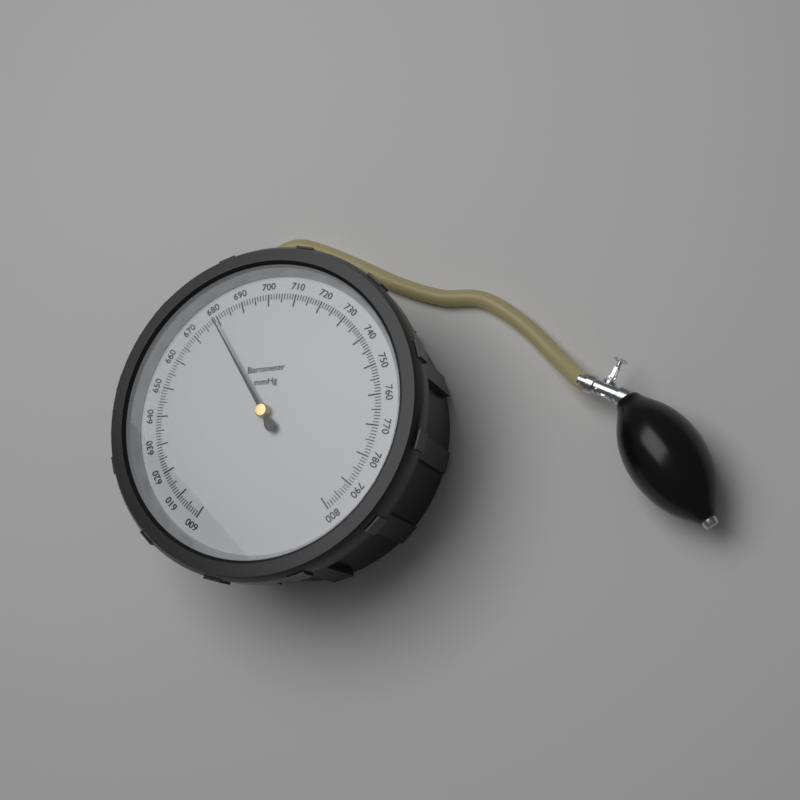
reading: 679 mmHg
